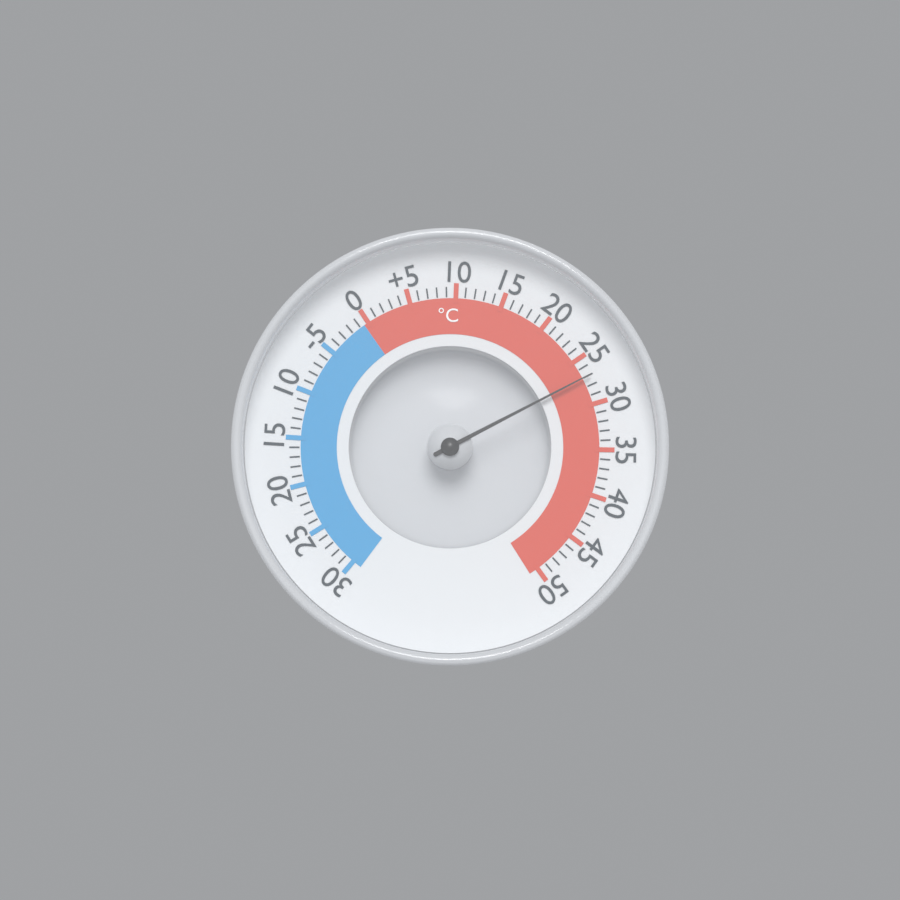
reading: 27 °C
